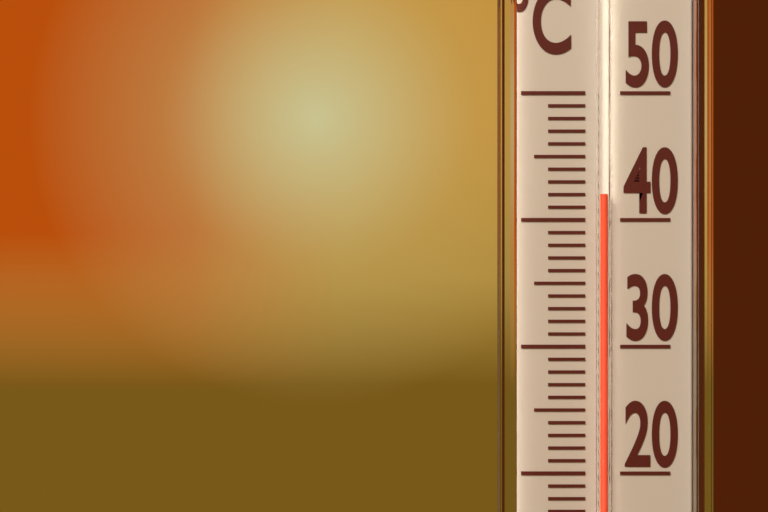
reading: 42 °C
